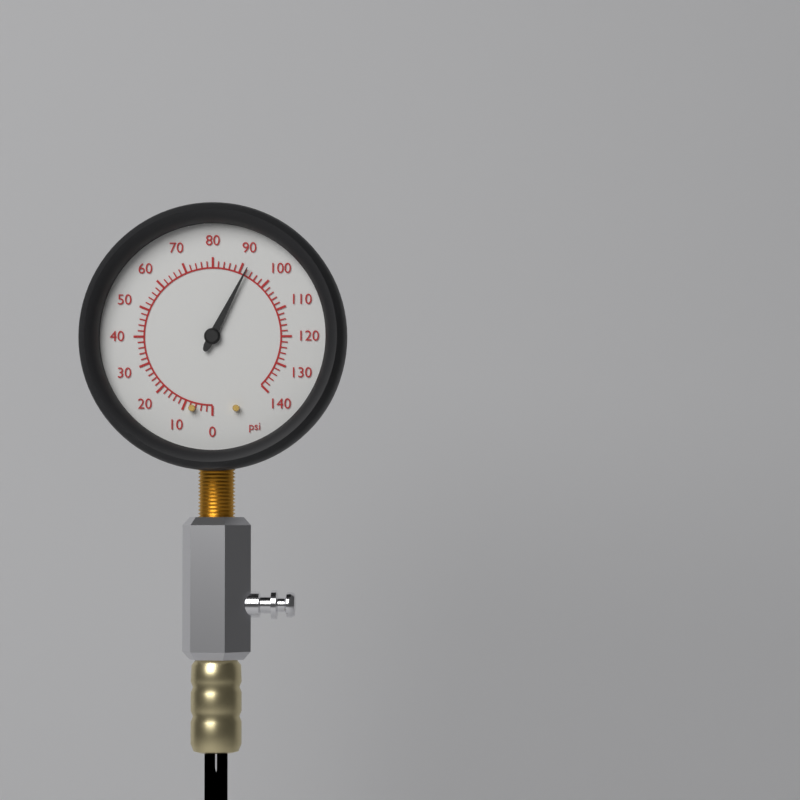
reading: 92 psi
